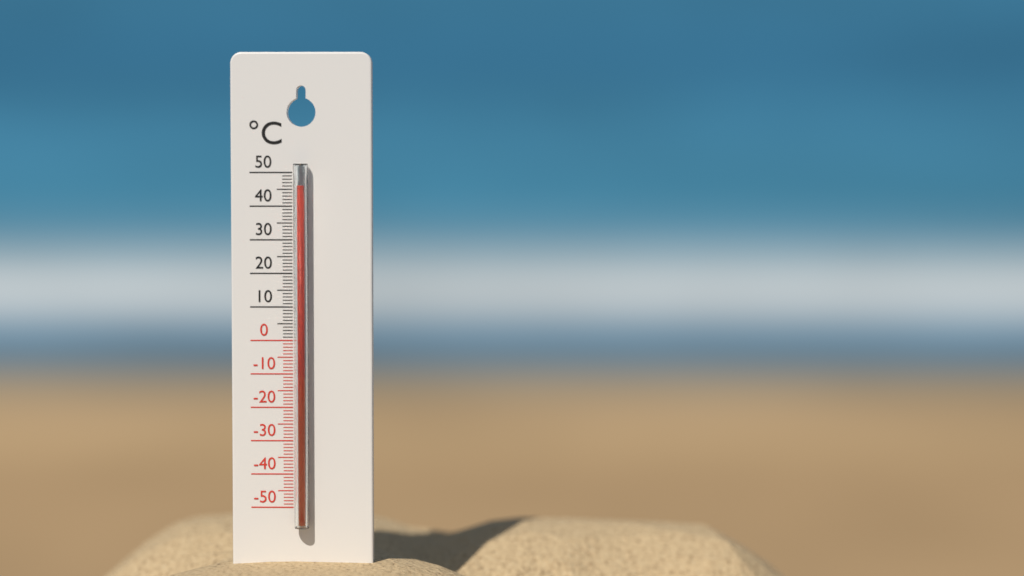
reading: 46 °C
